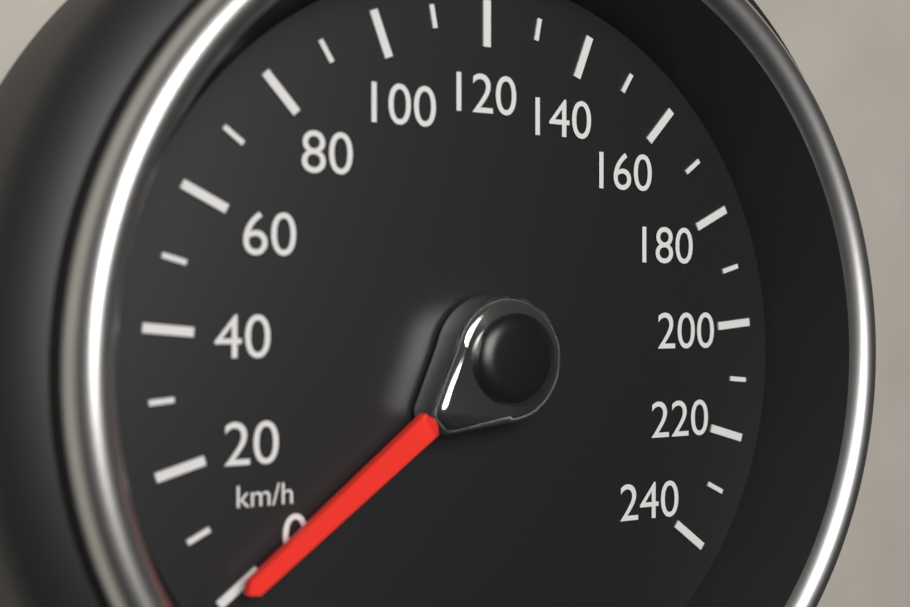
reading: 0 km/h
